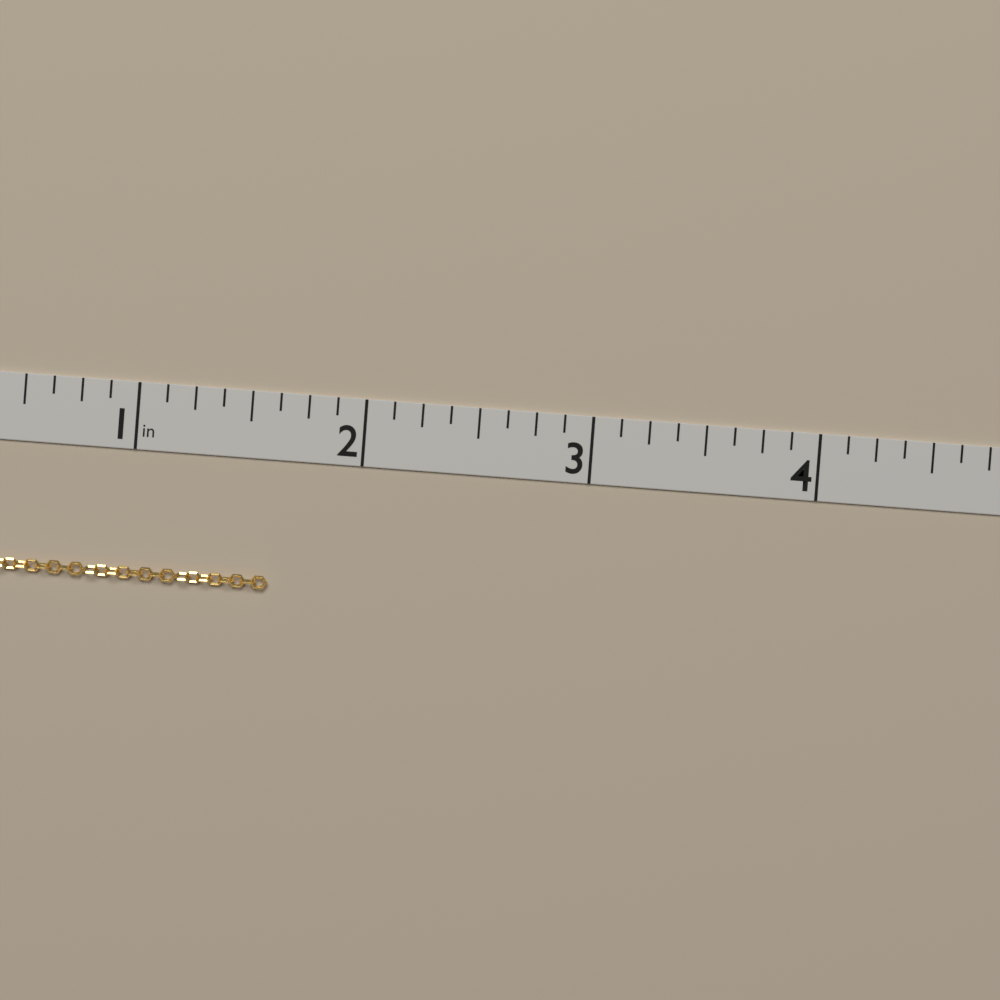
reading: 1.625 in
